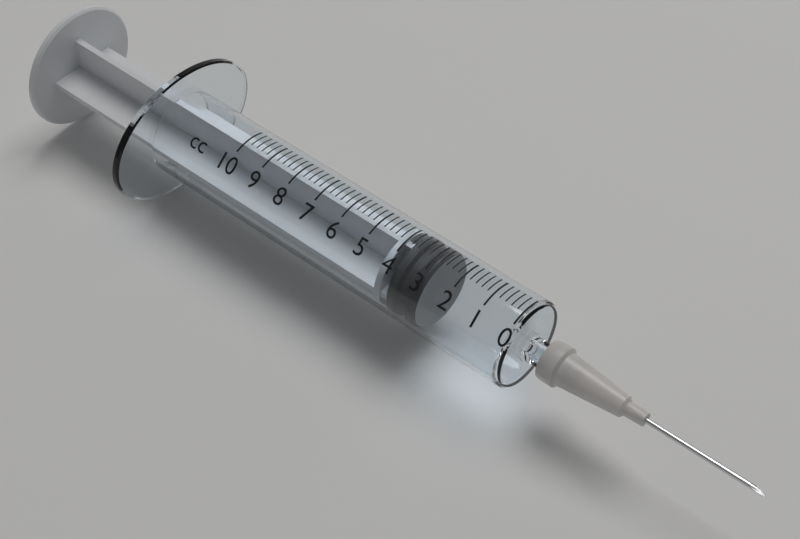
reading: 2.8 cc
